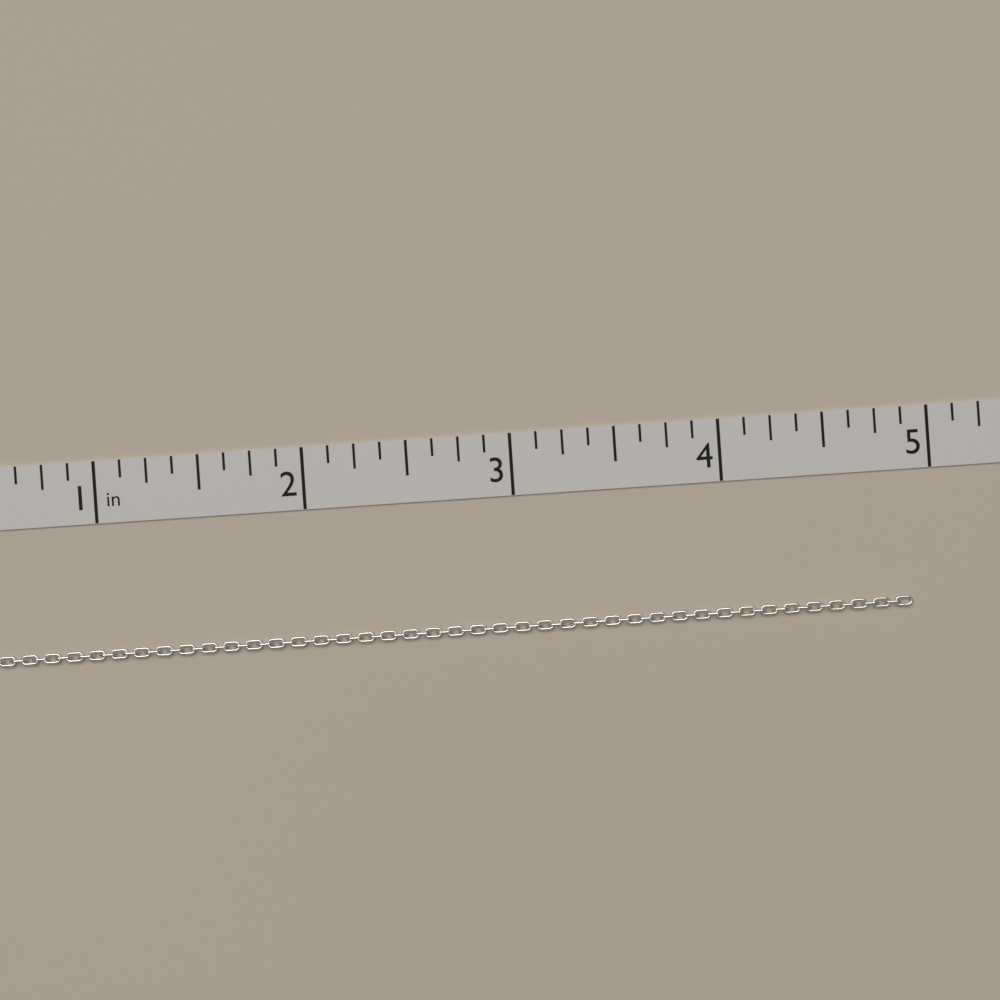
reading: 4.875 in
